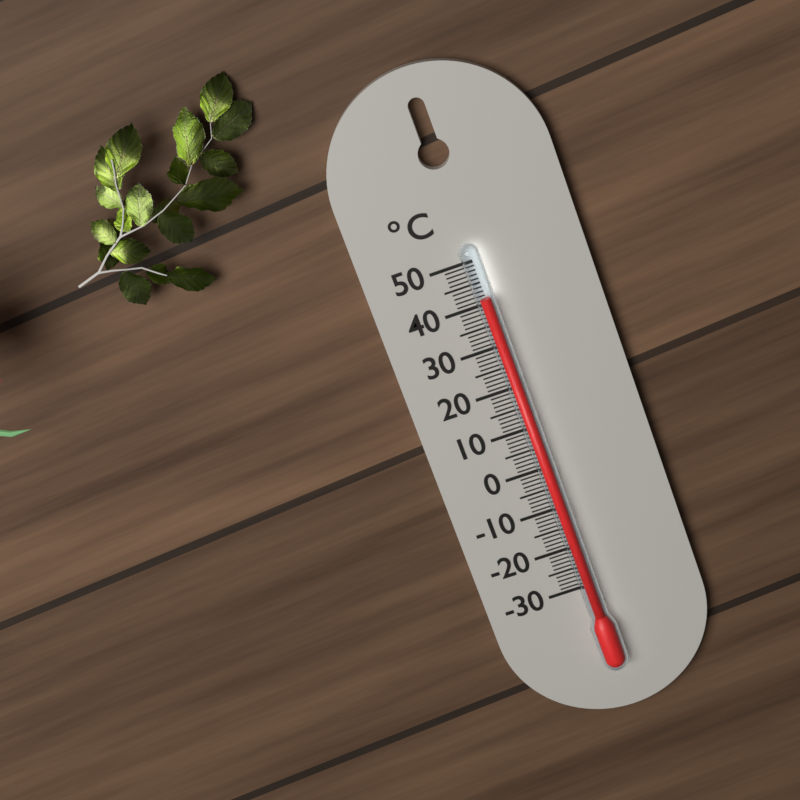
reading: 42 °C
